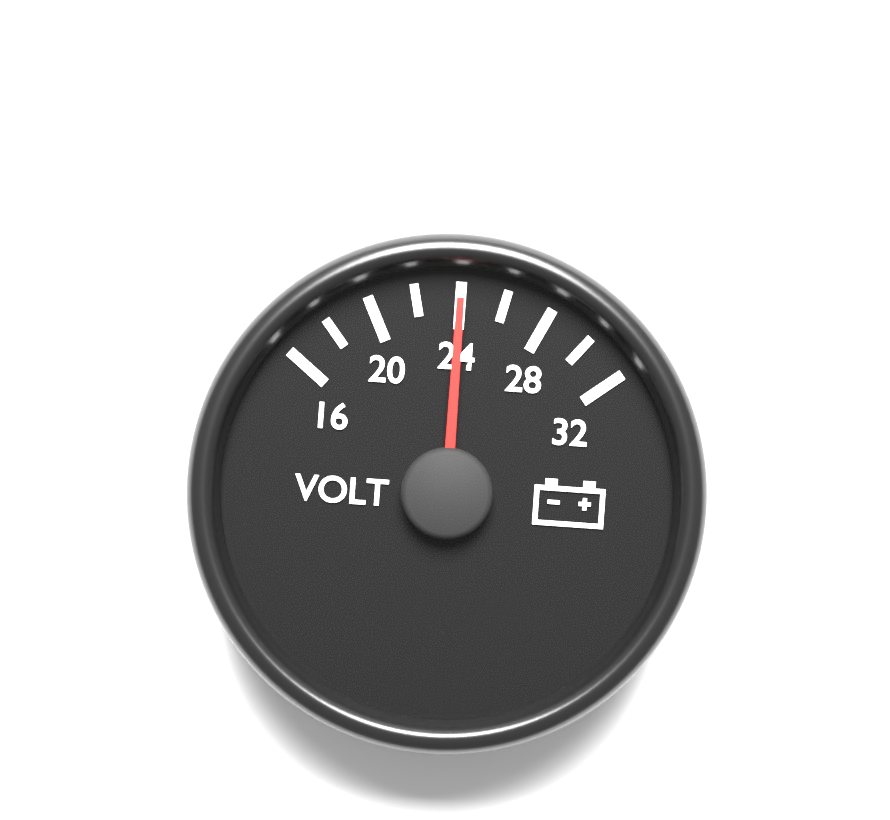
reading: 24 V
